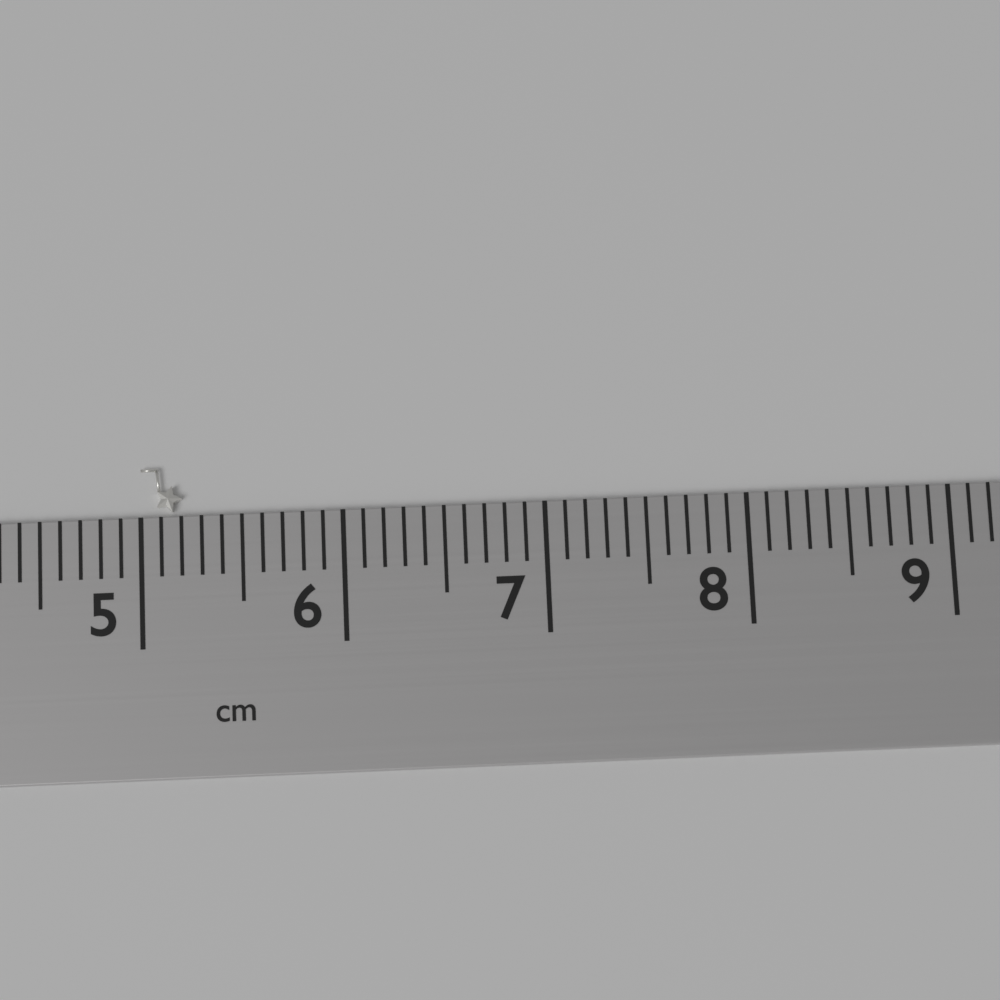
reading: 5.2 cm
